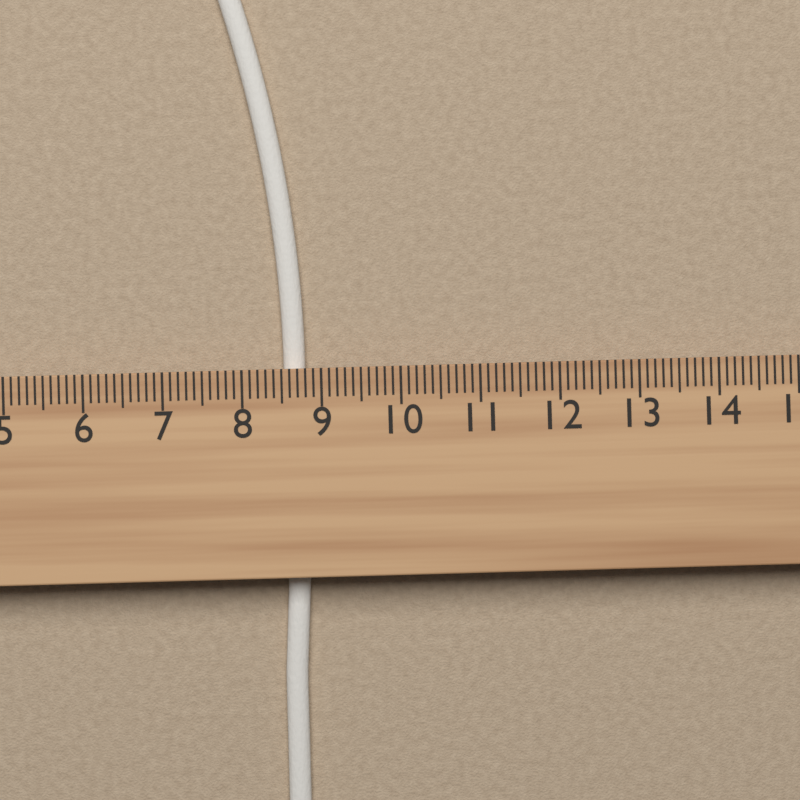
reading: 8.8 cm
